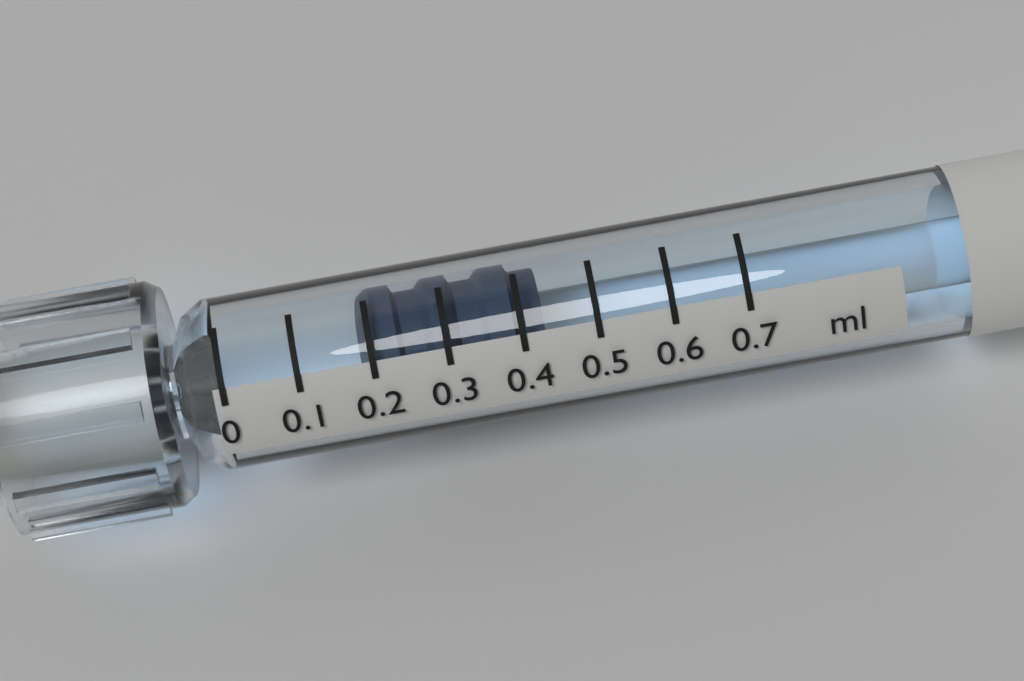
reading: 0.2 ml
